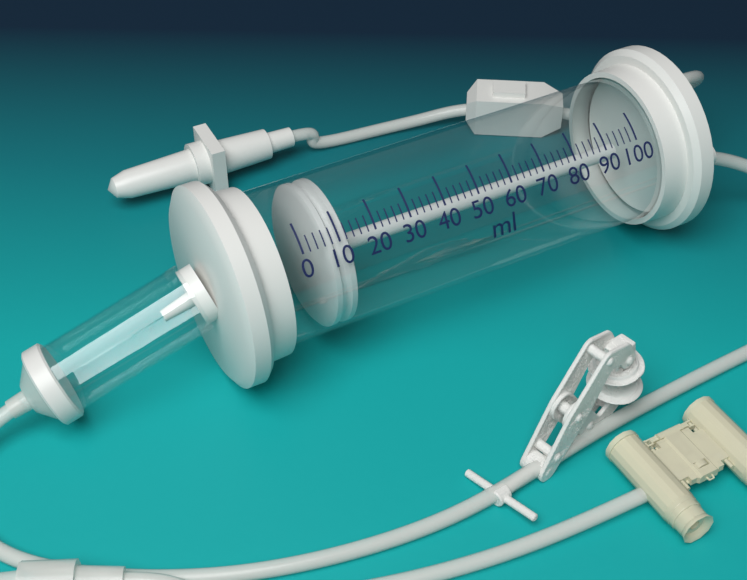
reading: 6 ml
